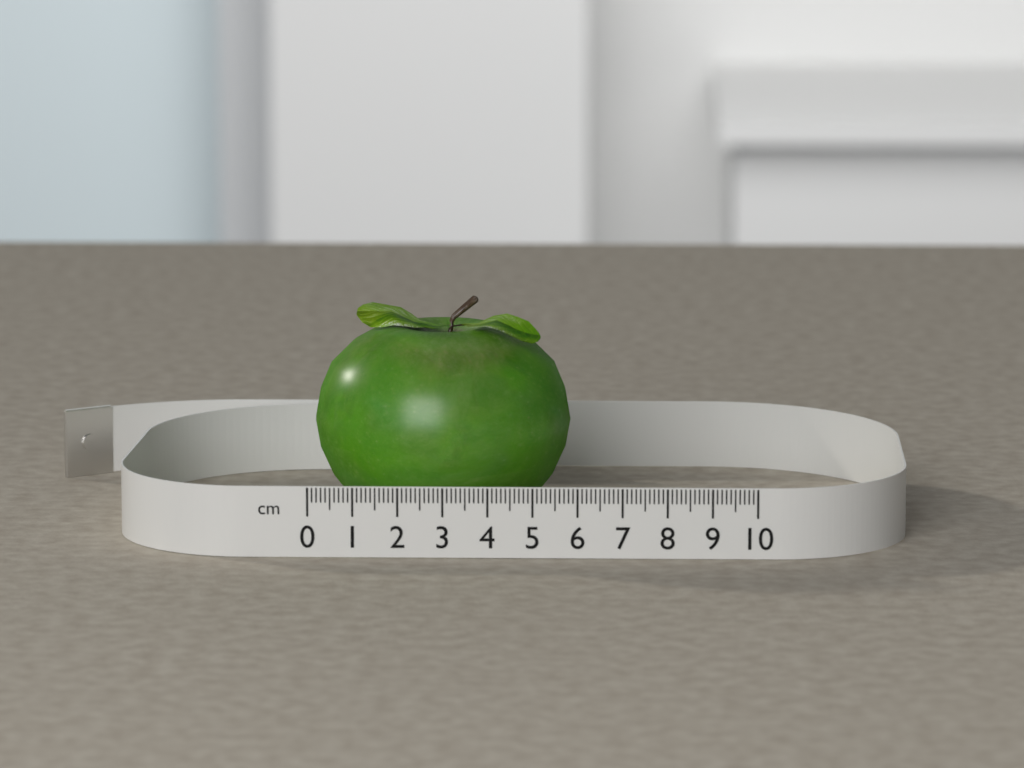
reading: 5.8 cm
